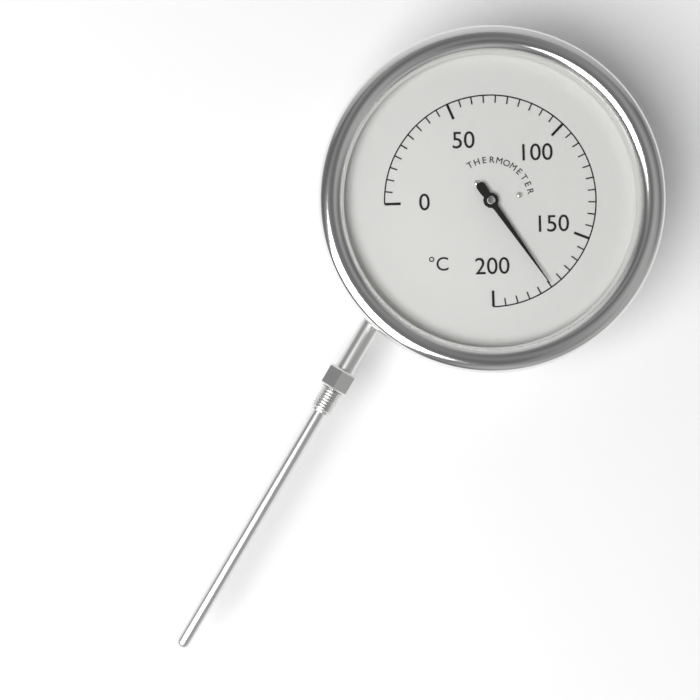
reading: 175 °C
